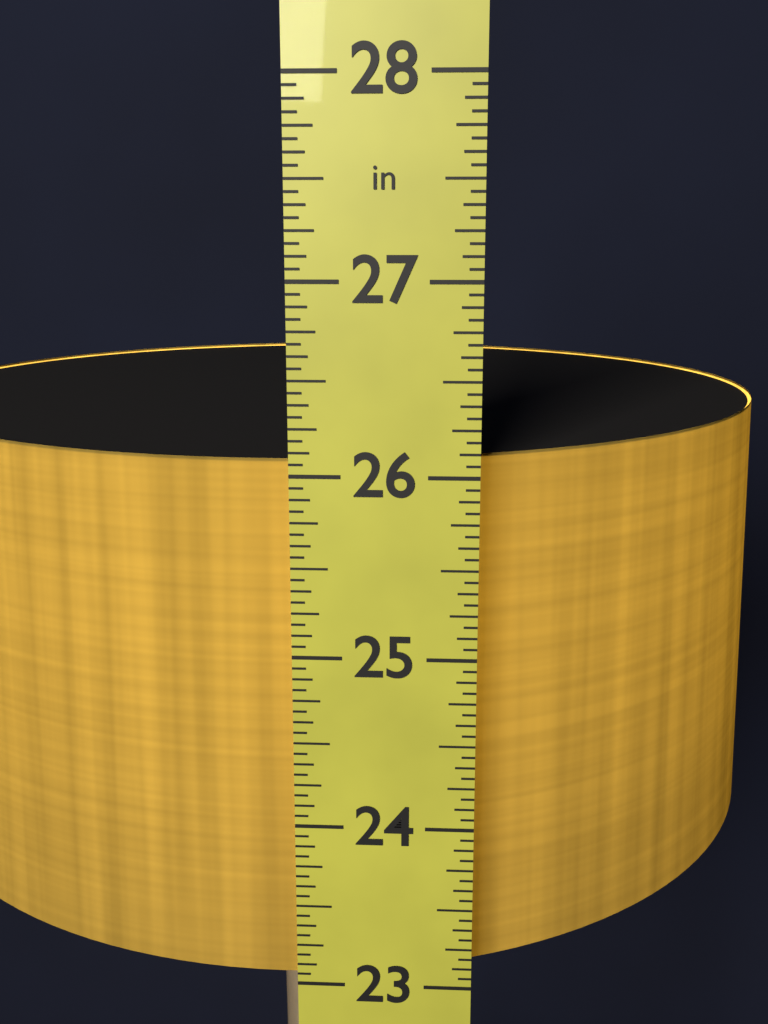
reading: 26.0625 in
